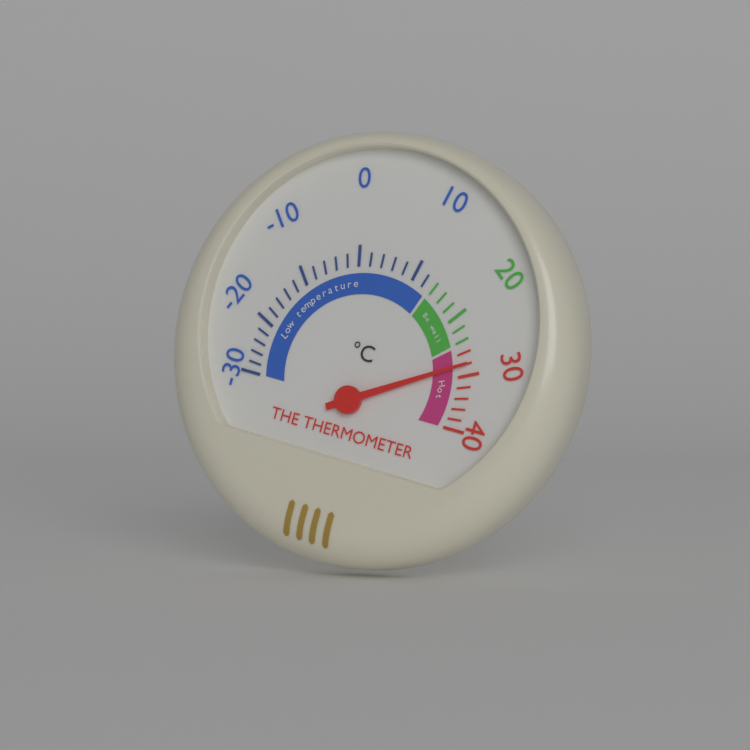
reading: 28 °C
